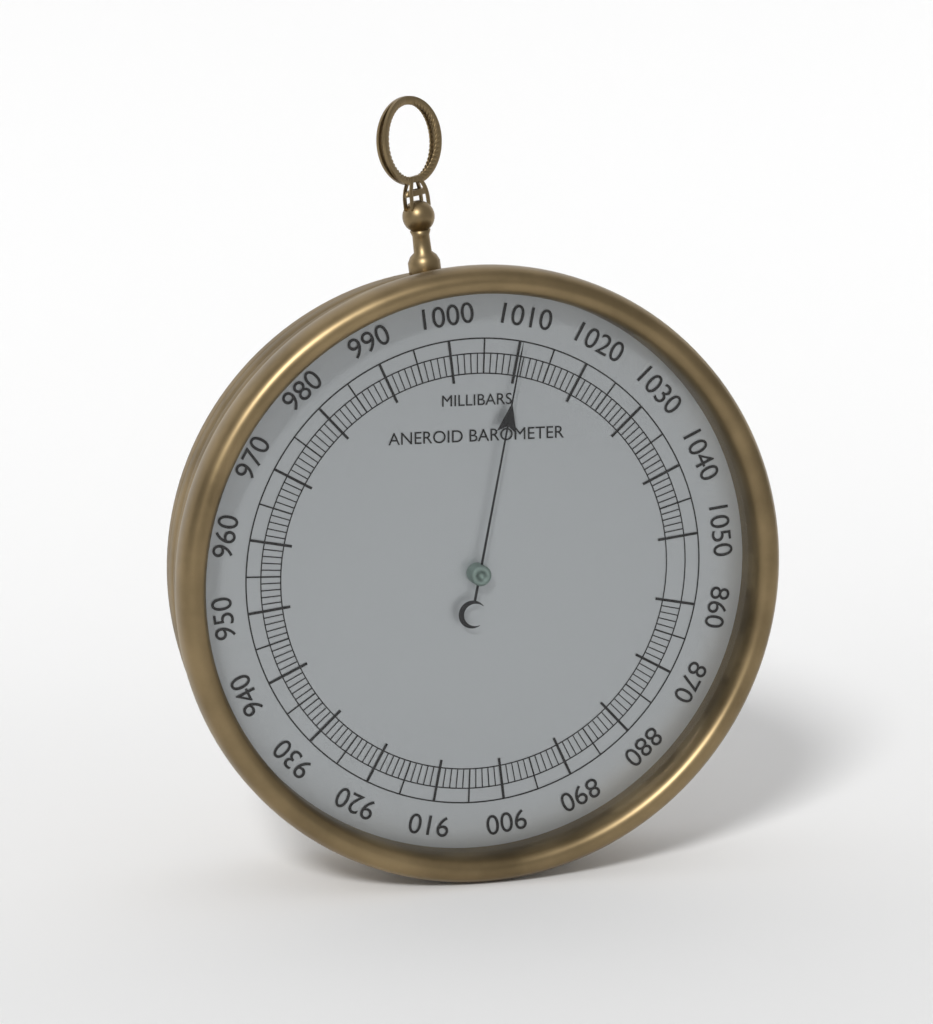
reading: 1010 mbar
